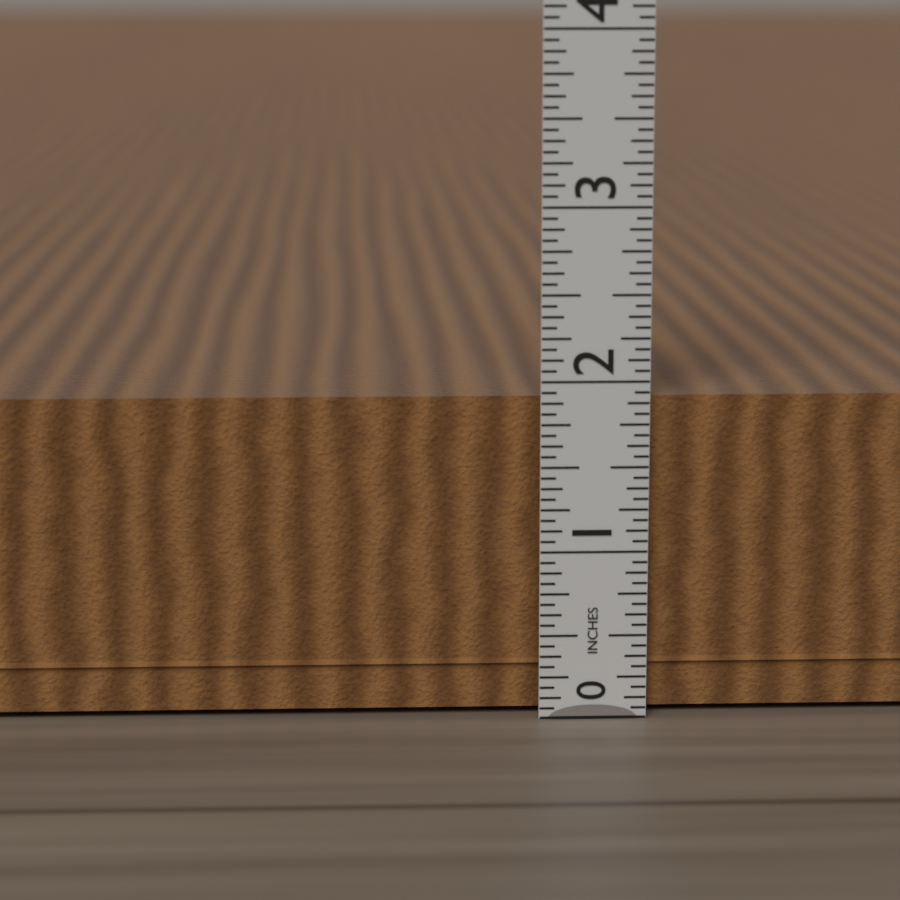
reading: 1.9375 in
